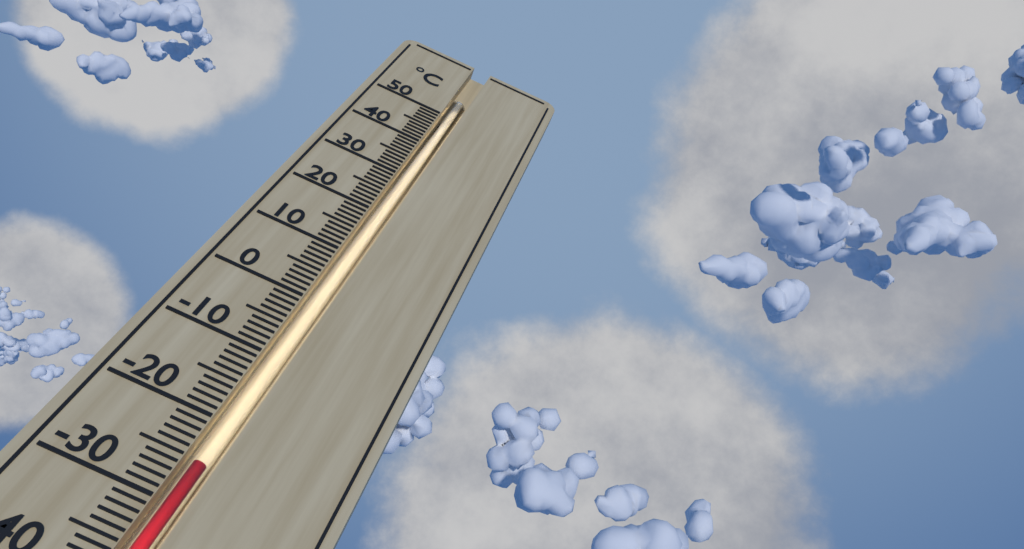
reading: -25 °C
